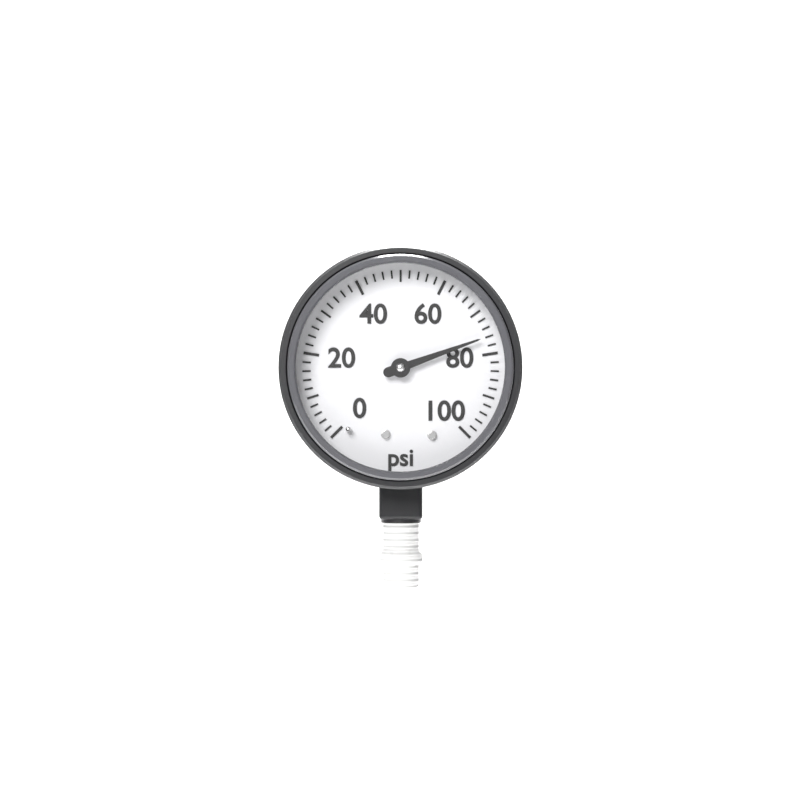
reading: 76 psi
